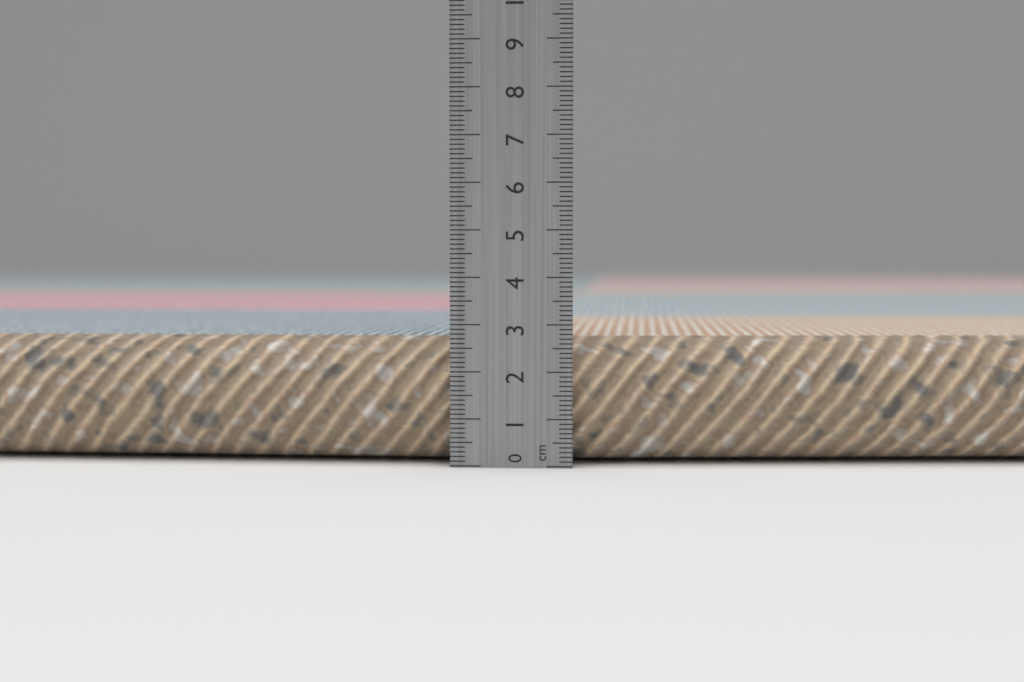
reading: 2.7 cm
